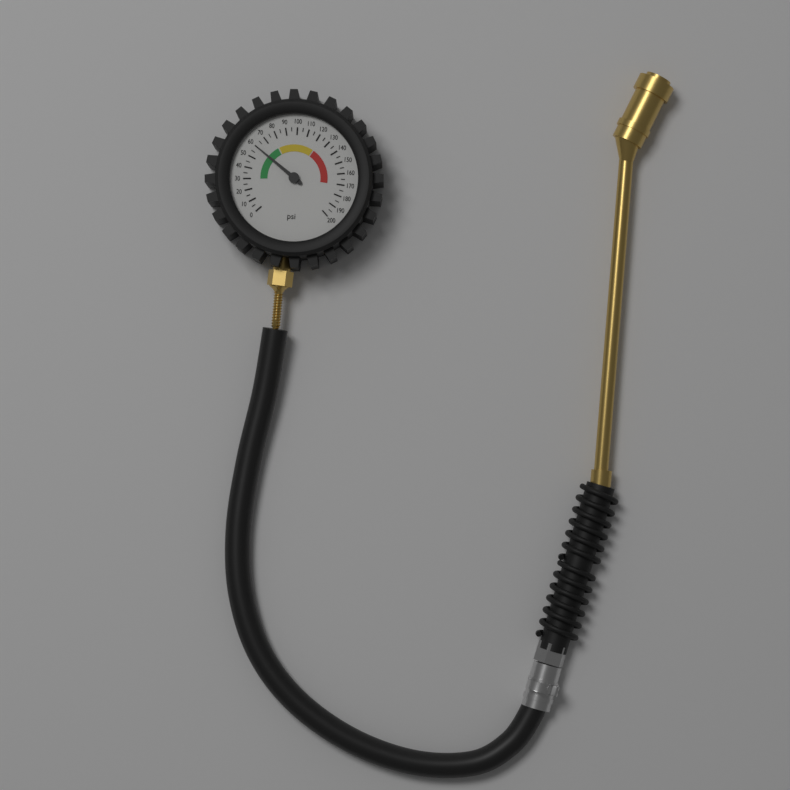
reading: 60 psi
